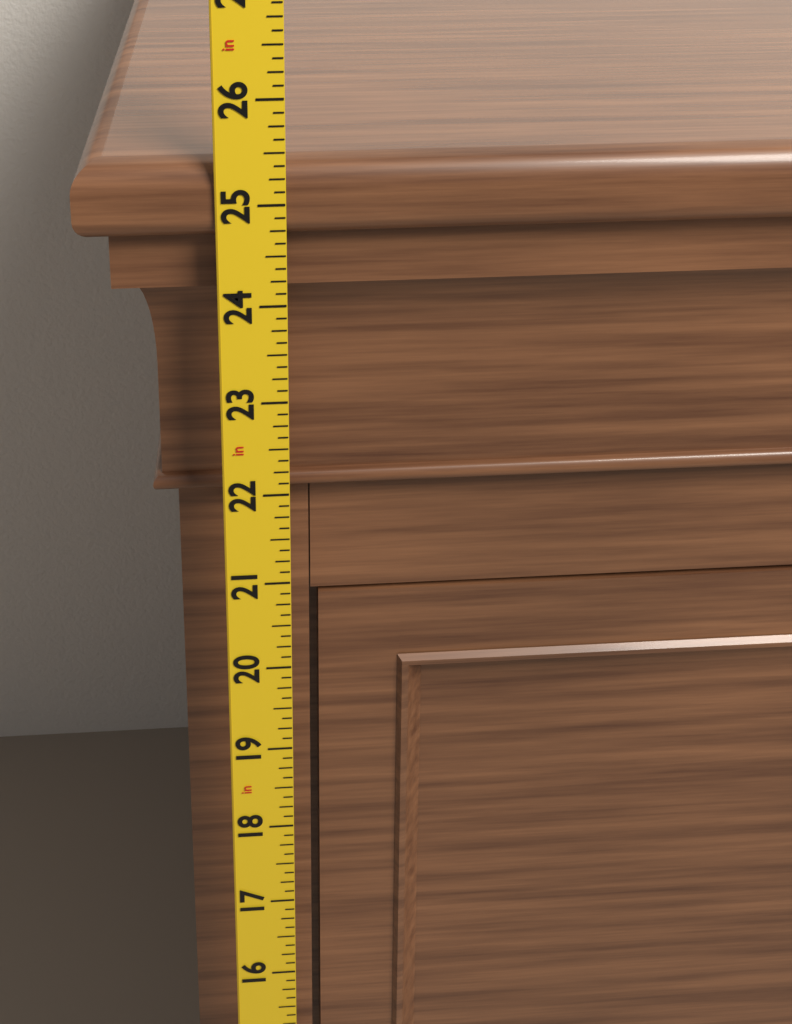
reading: 25.375 in
